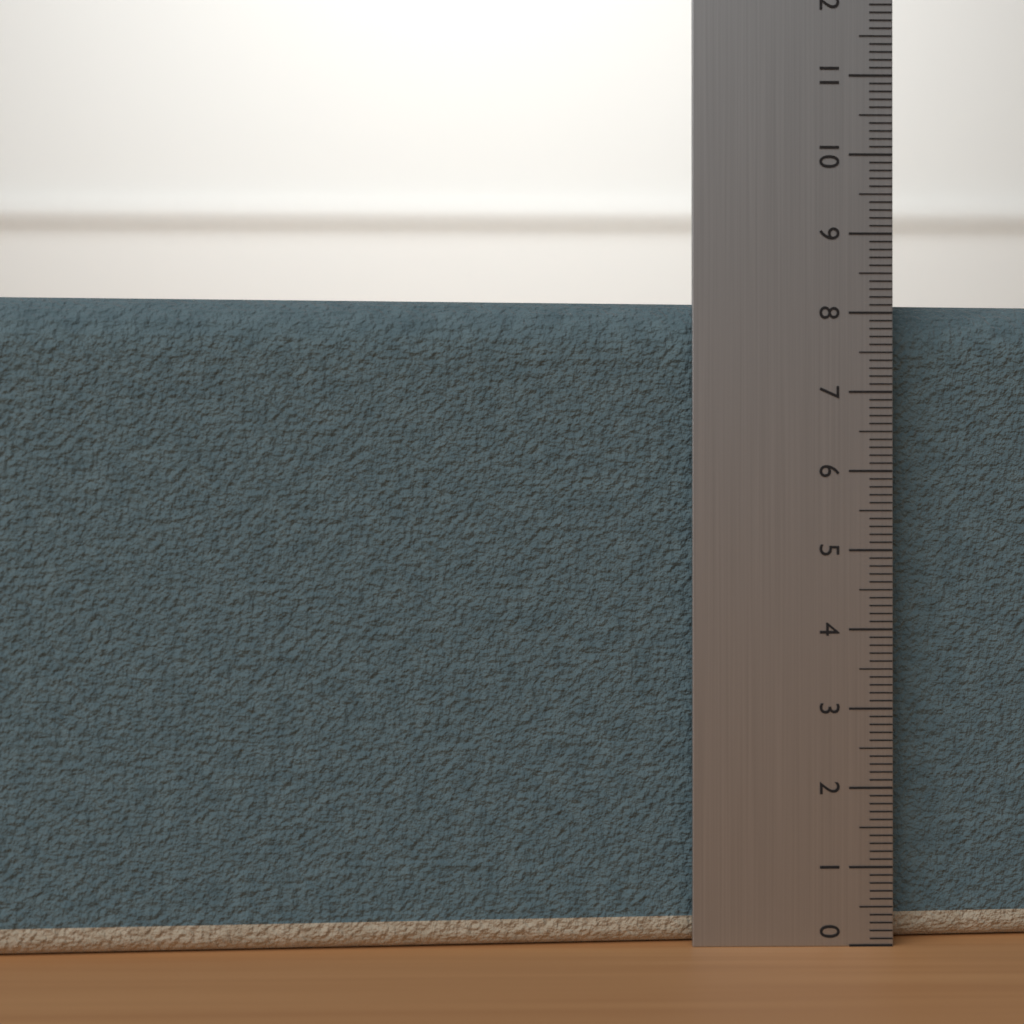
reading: 8.2 (no unit)
